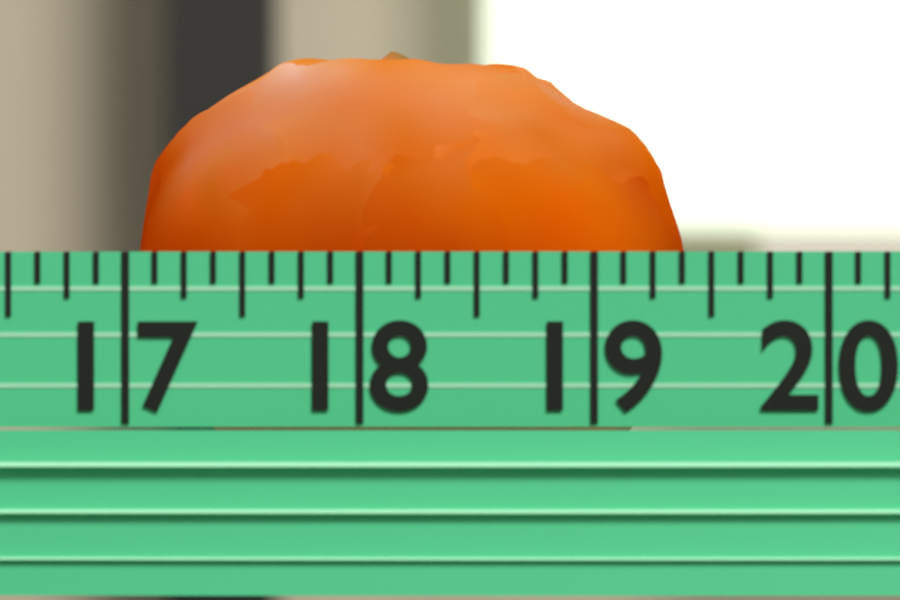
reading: 19.375 (no unit)
